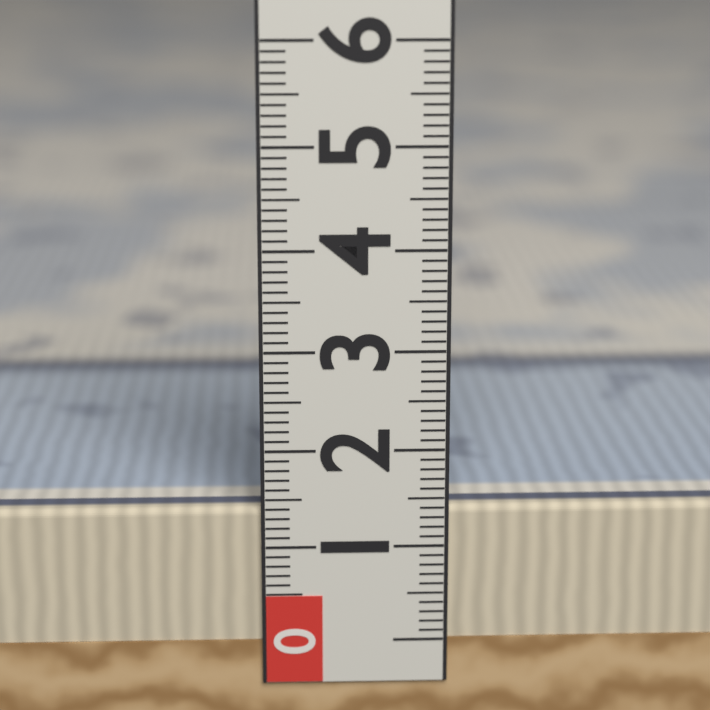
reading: 1.4 (no unit)
